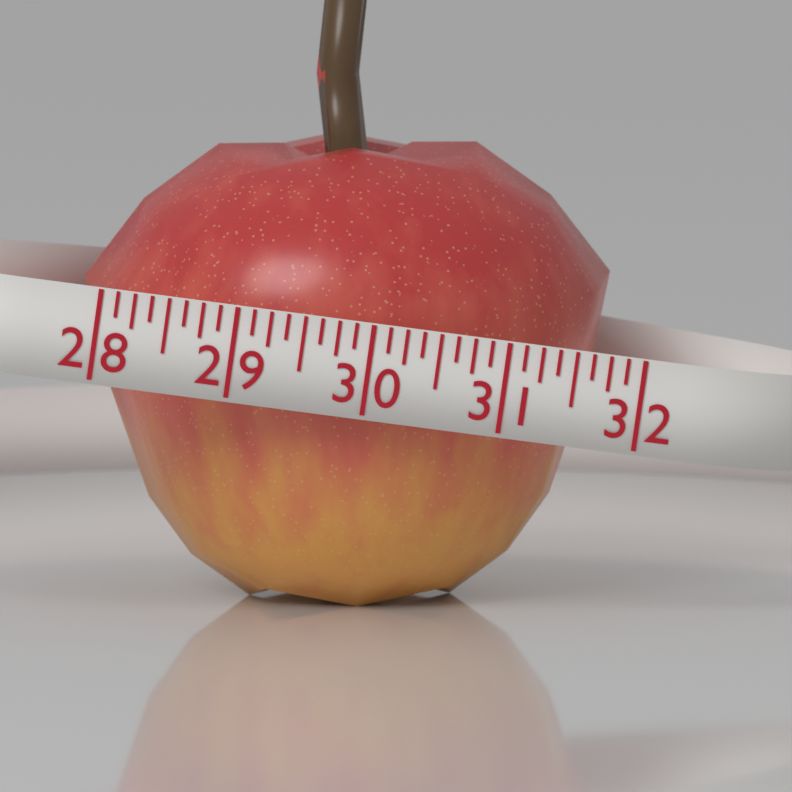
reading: 31.875 (no unit)
